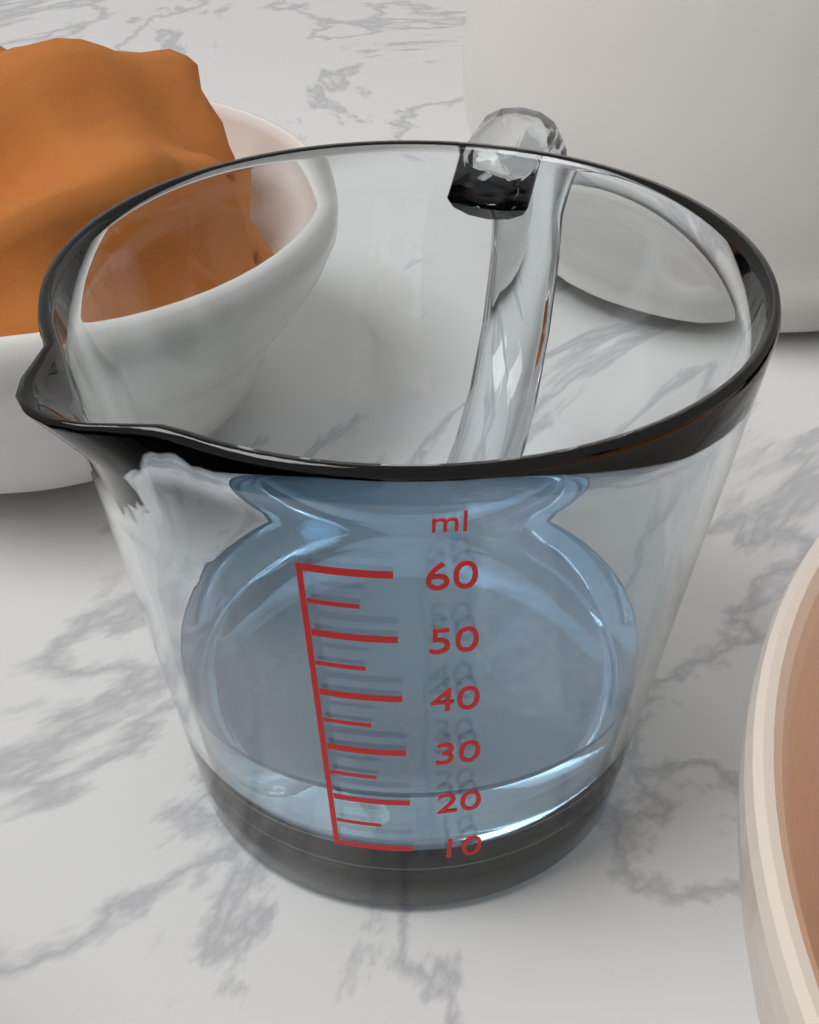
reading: 20 ml
